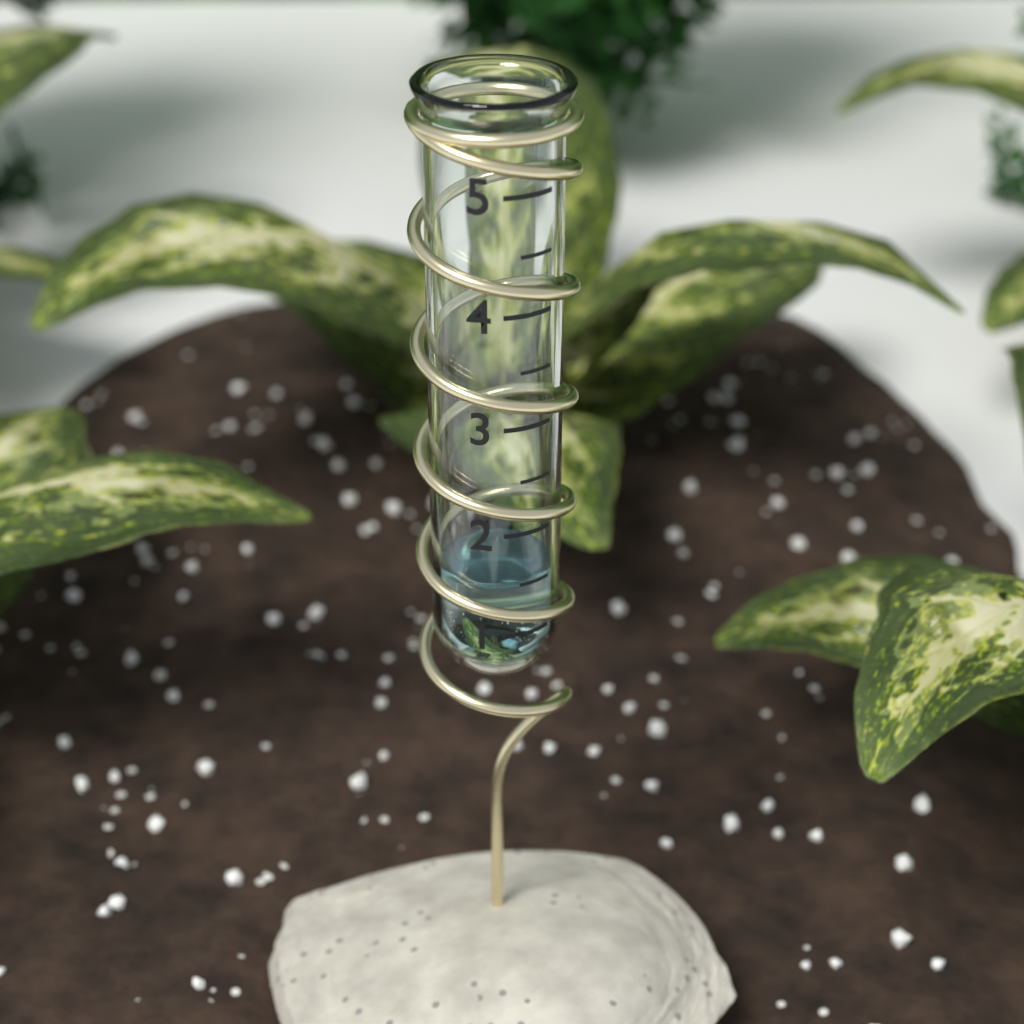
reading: 1.5 (no unit)
